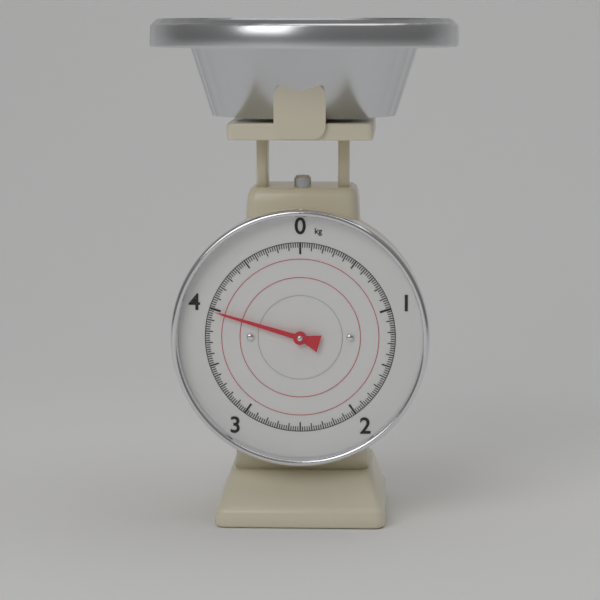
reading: 3.98 kg
